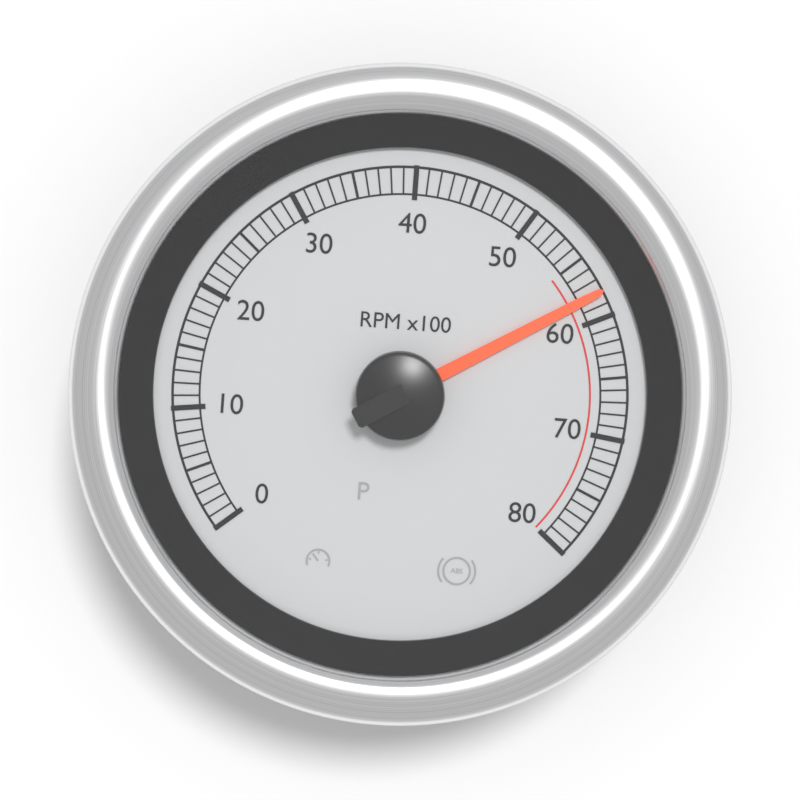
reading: 58 RPM x100
